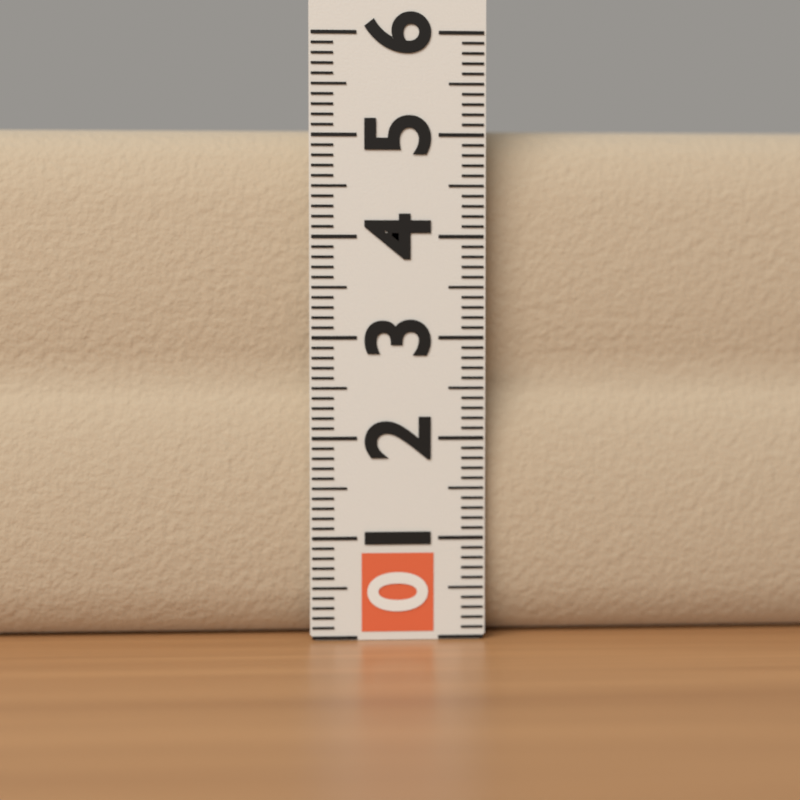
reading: 5.1 (no unit)
